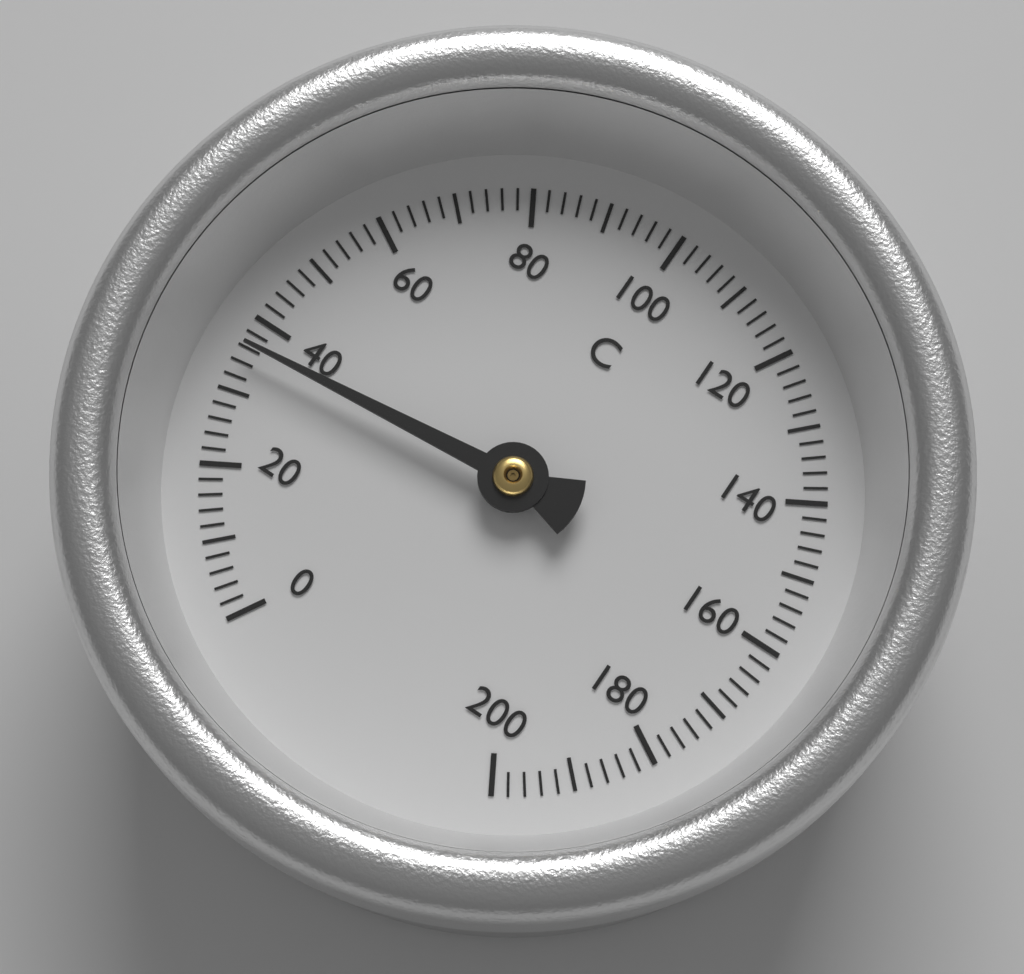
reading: 36 °C
